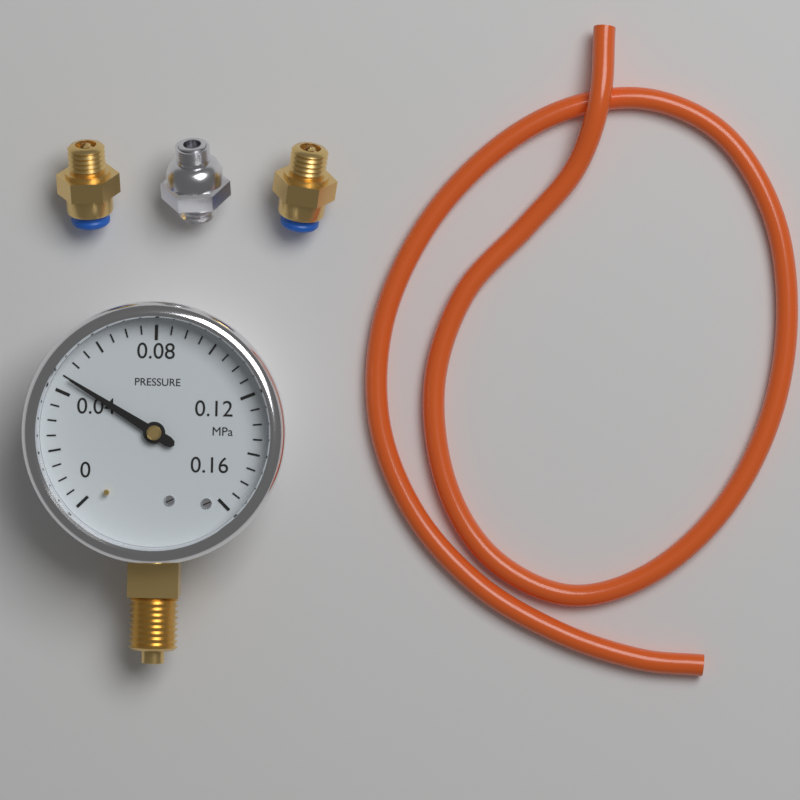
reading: 0.045 MPa
